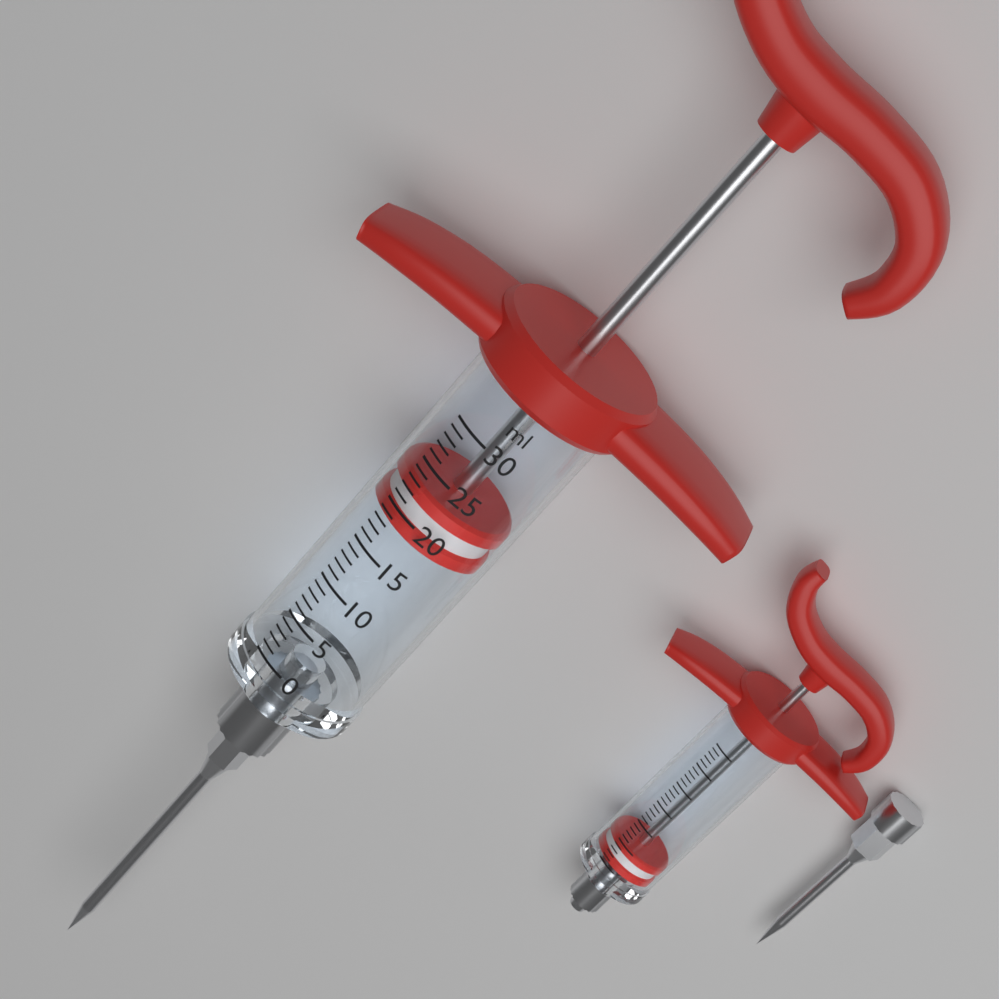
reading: 18 ml
